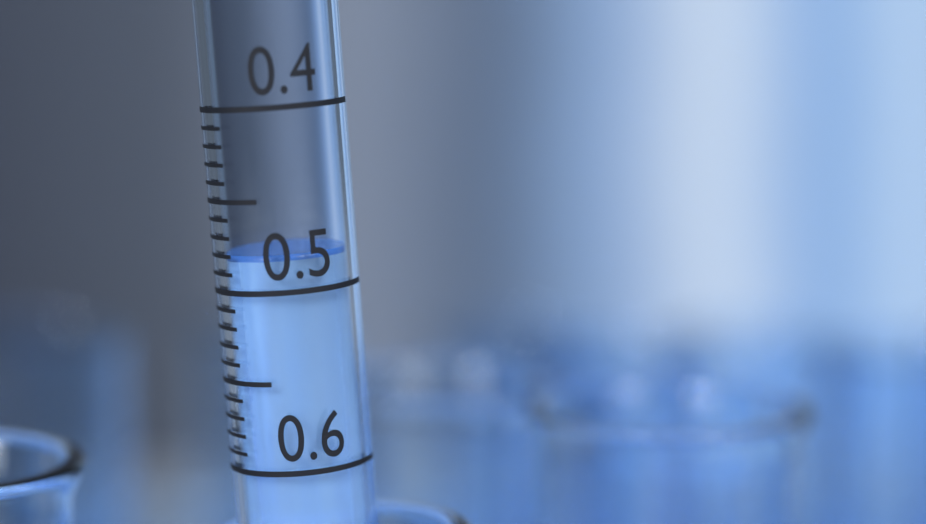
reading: 0.48 (no unit)
